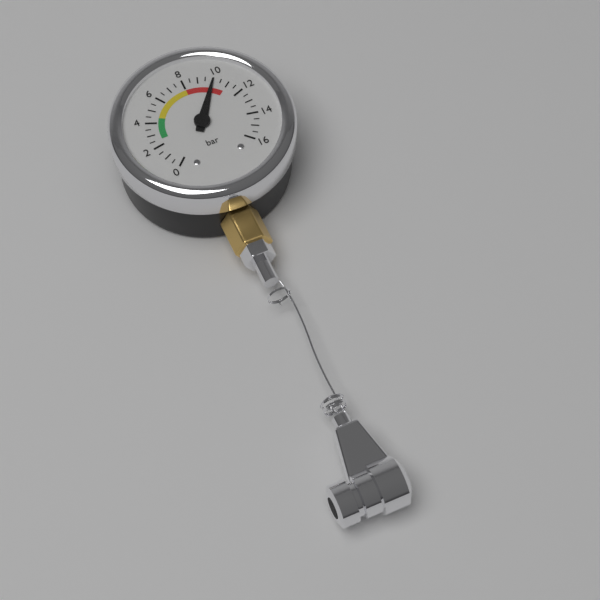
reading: 10.0 bar
